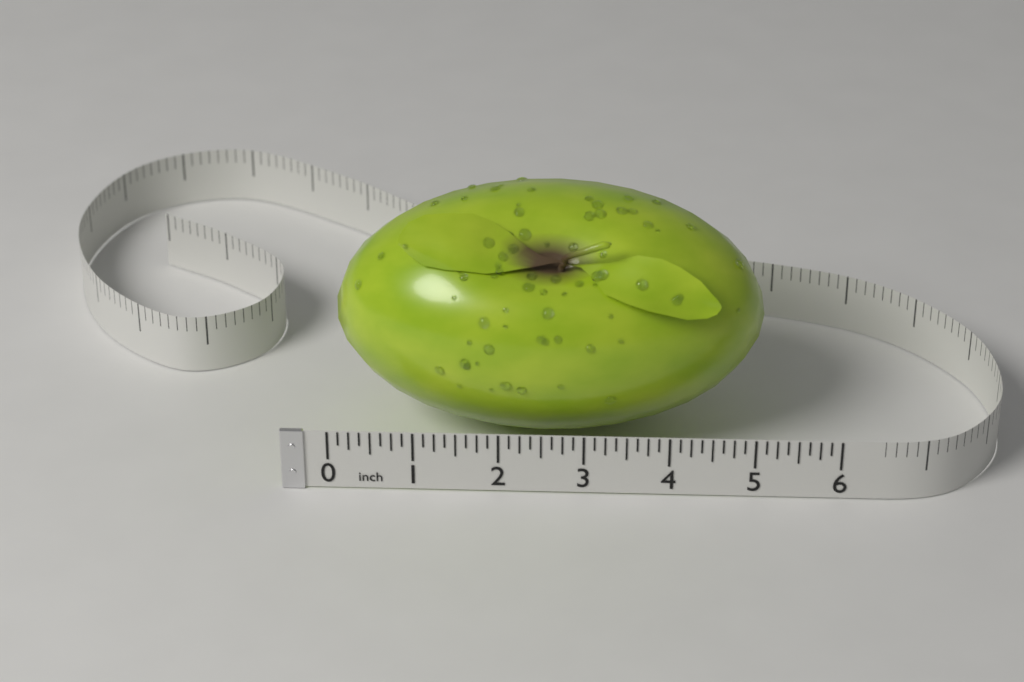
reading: 5.125 in
